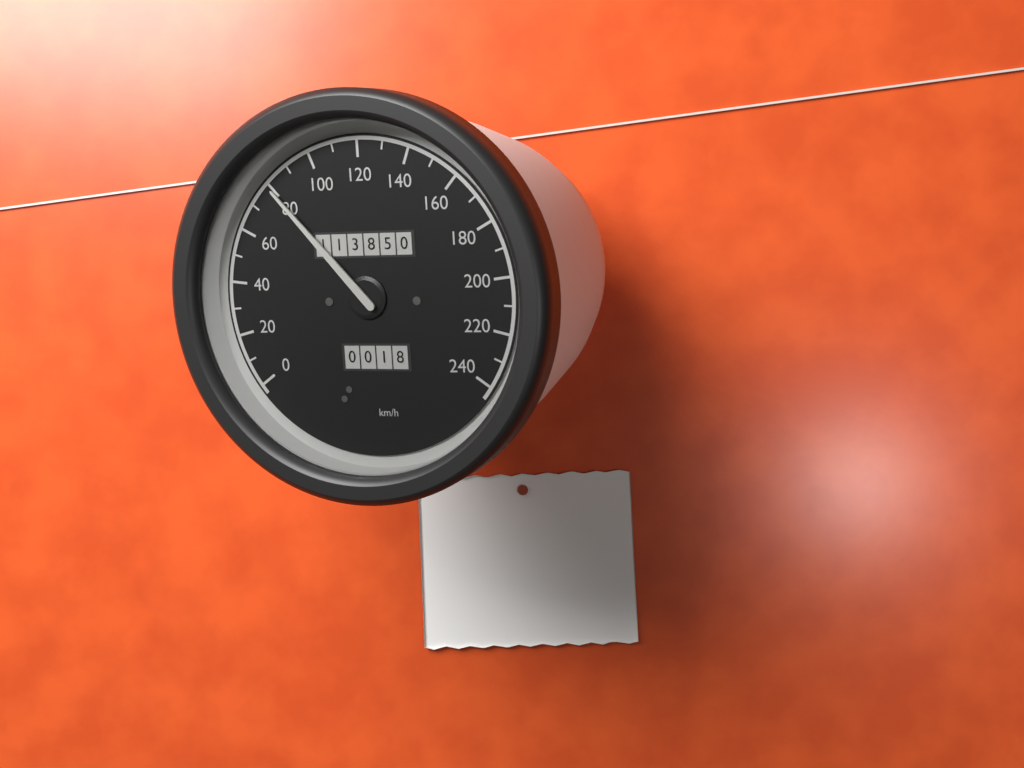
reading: 80 km/h
